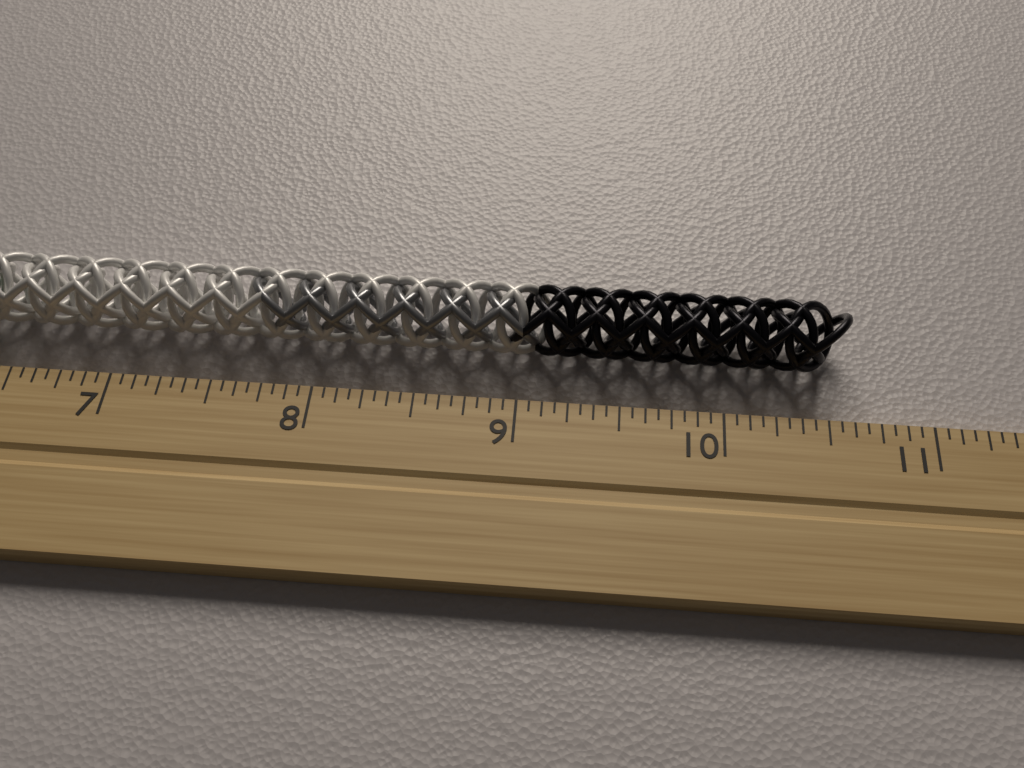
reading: 10.6250 inch
